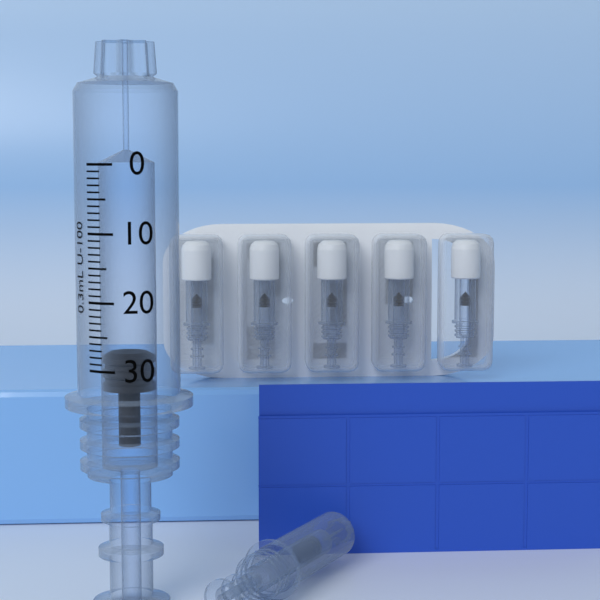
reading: 28 units
